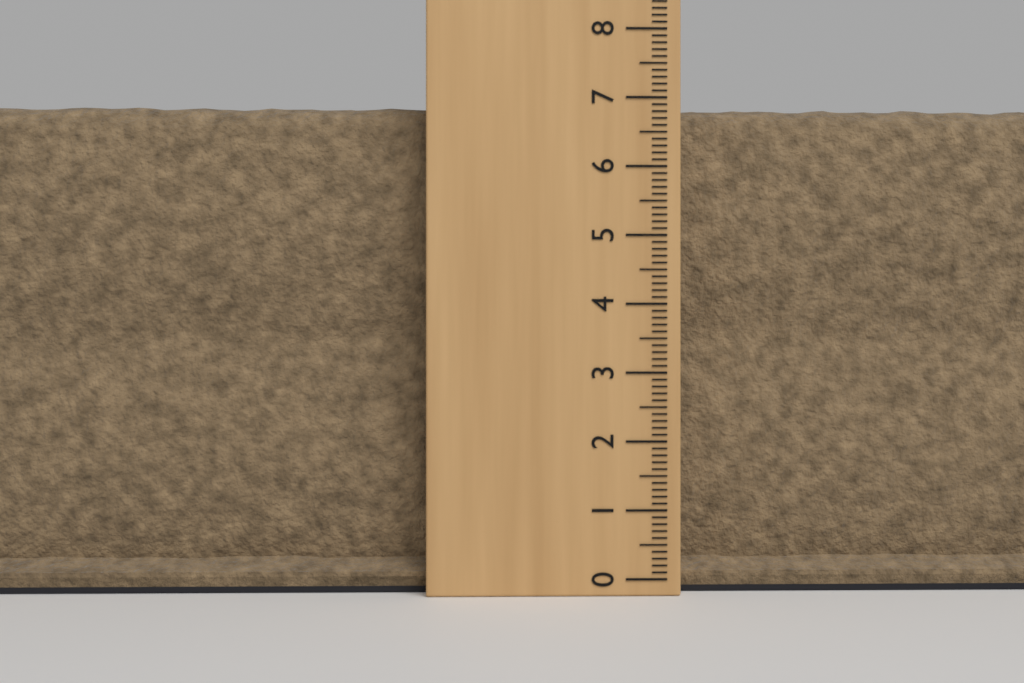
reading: 7.0 (no unit)
